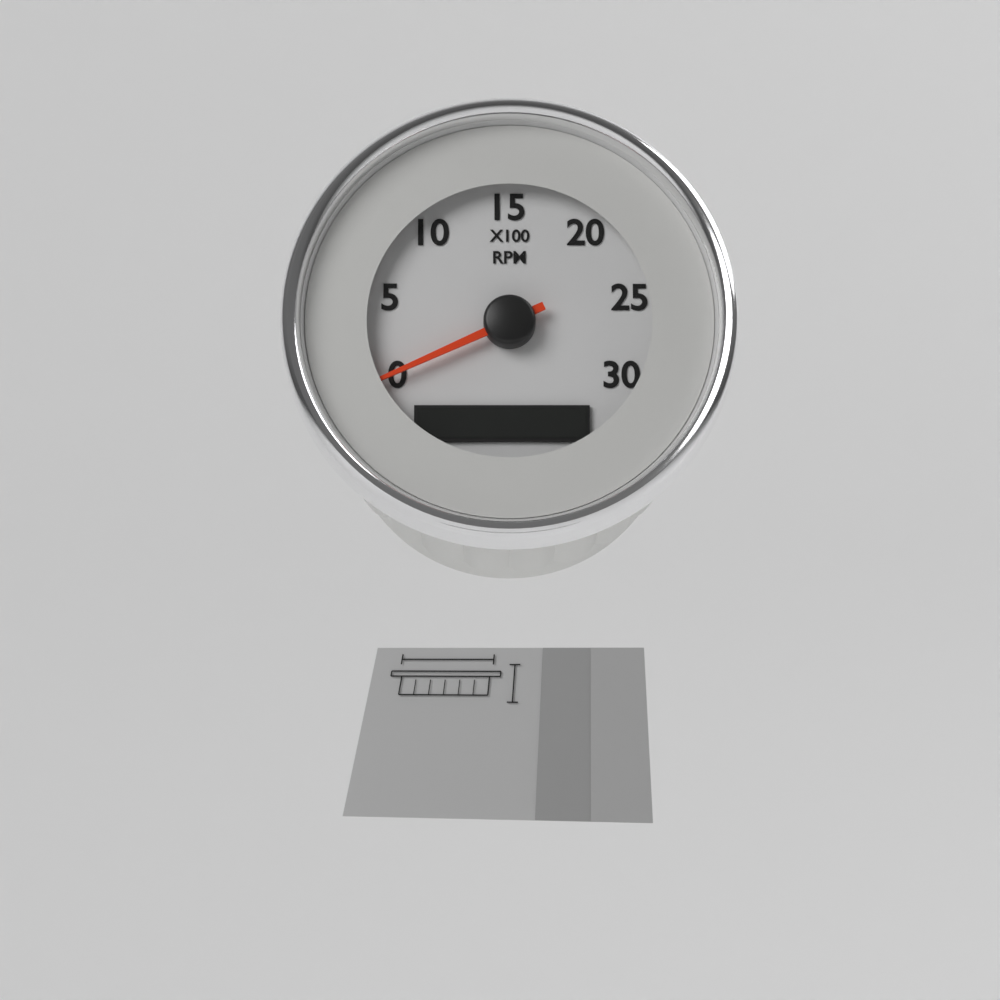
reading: 0 RPM
